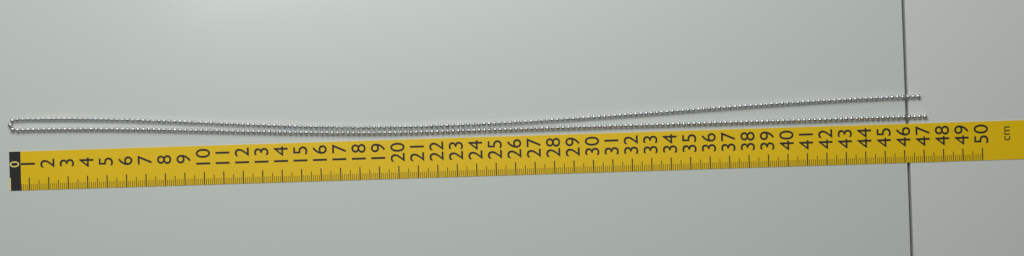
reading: 47.2 cm
